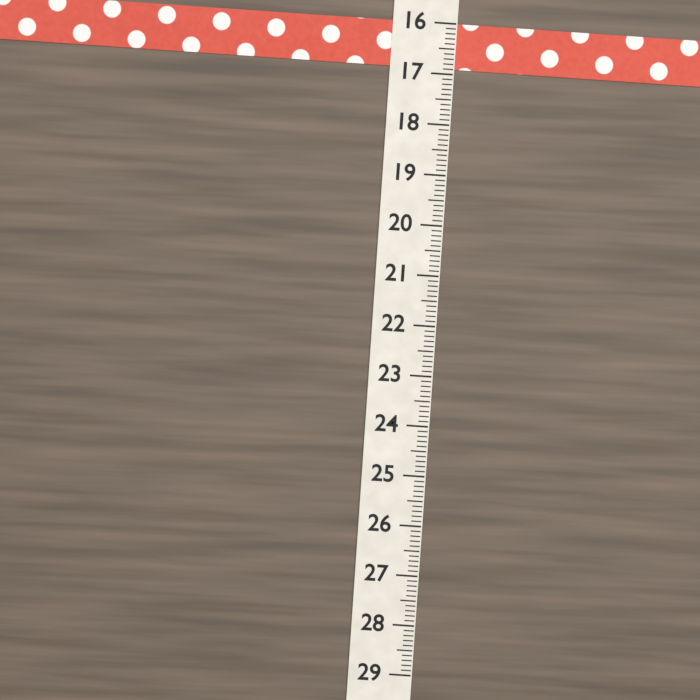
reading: 16.9 (no unit)
